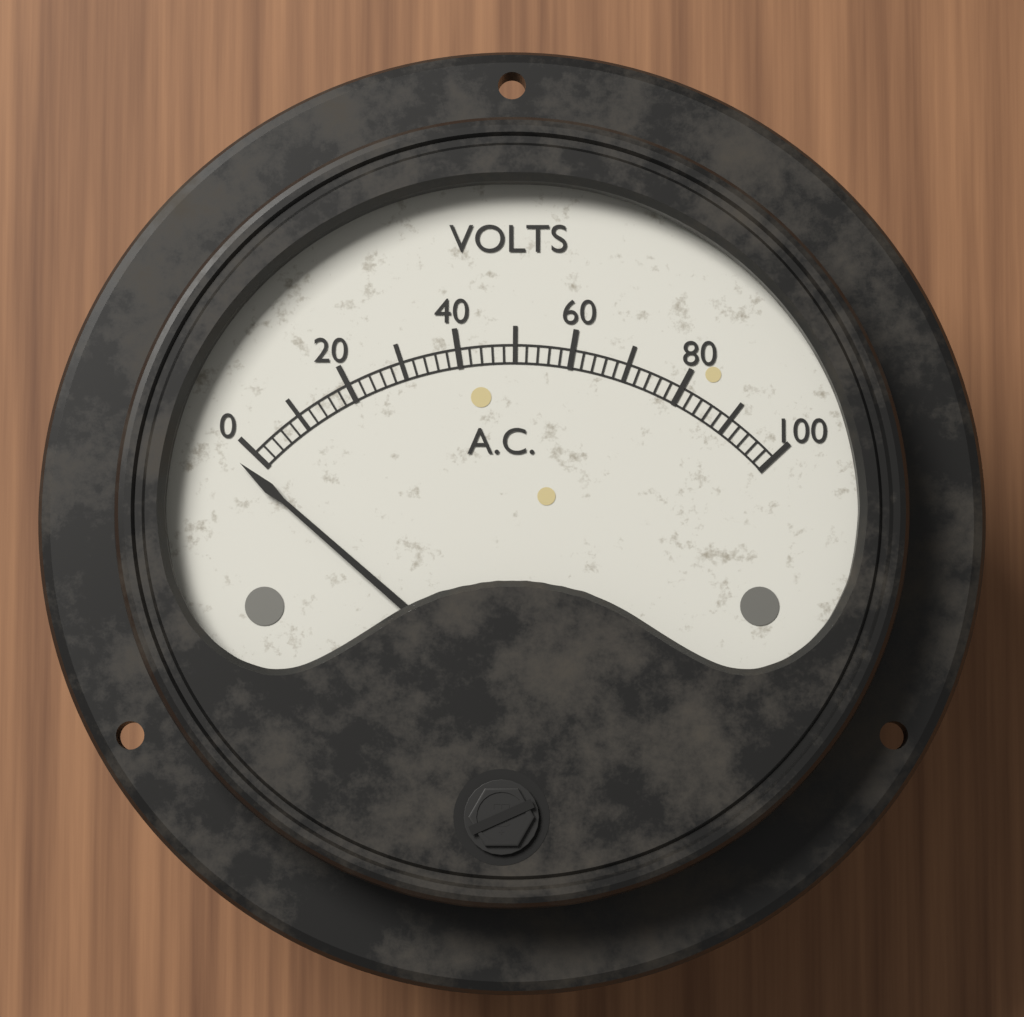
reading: -3 V
